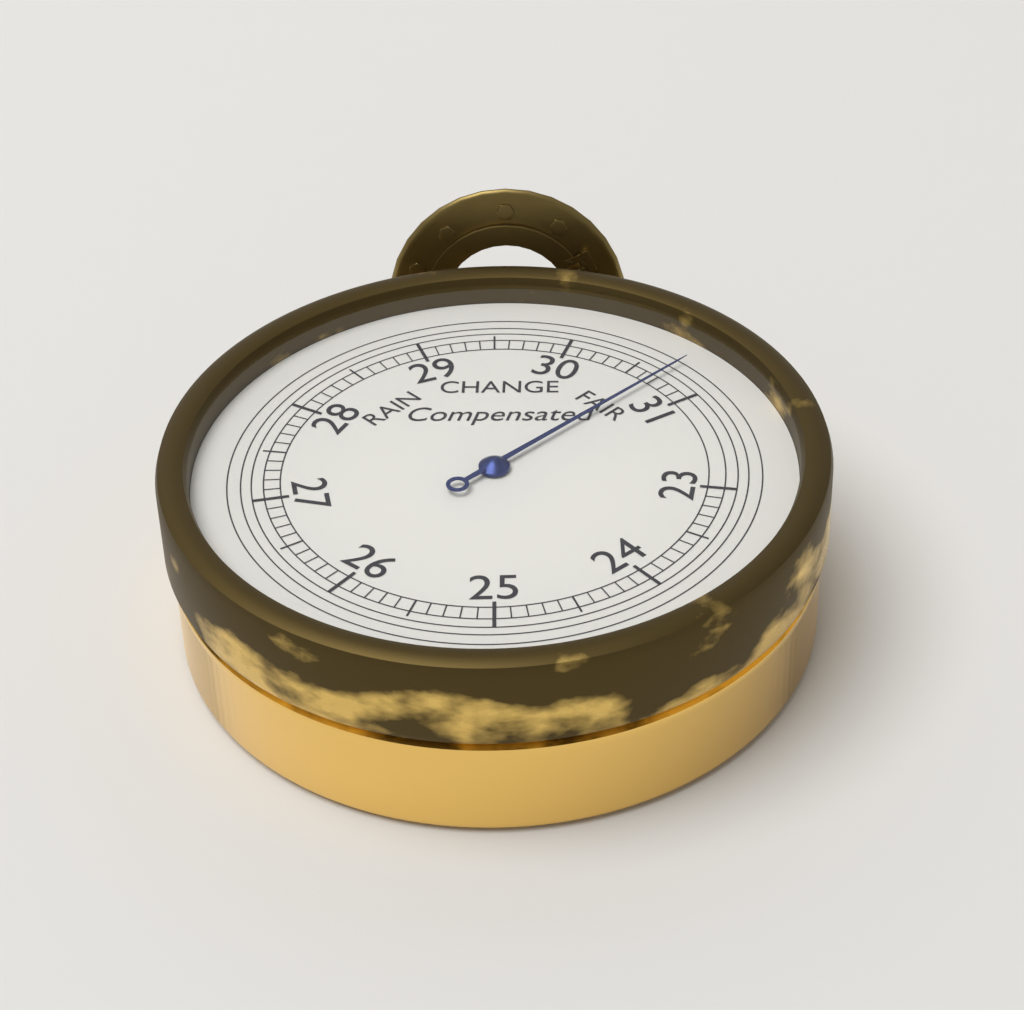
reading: 30.7 inHg
